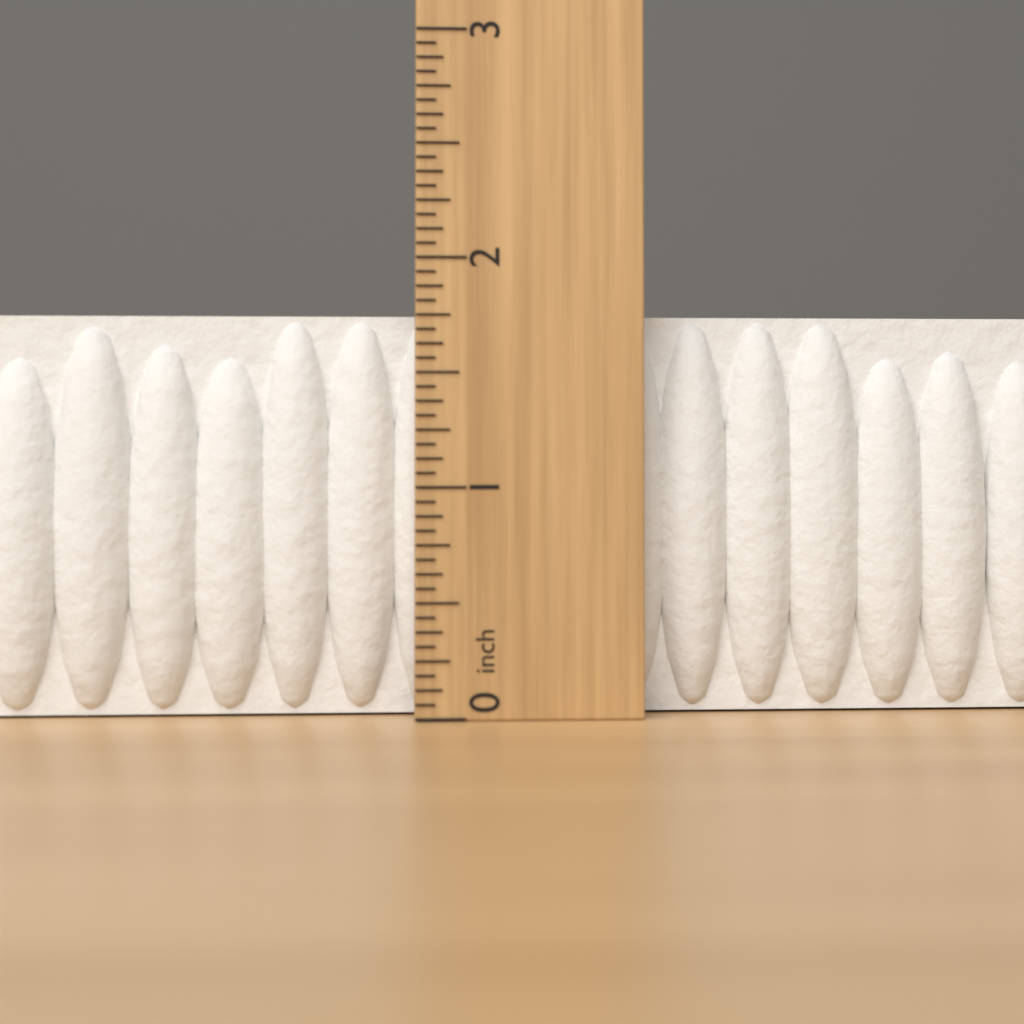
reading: 1.7500 inch
